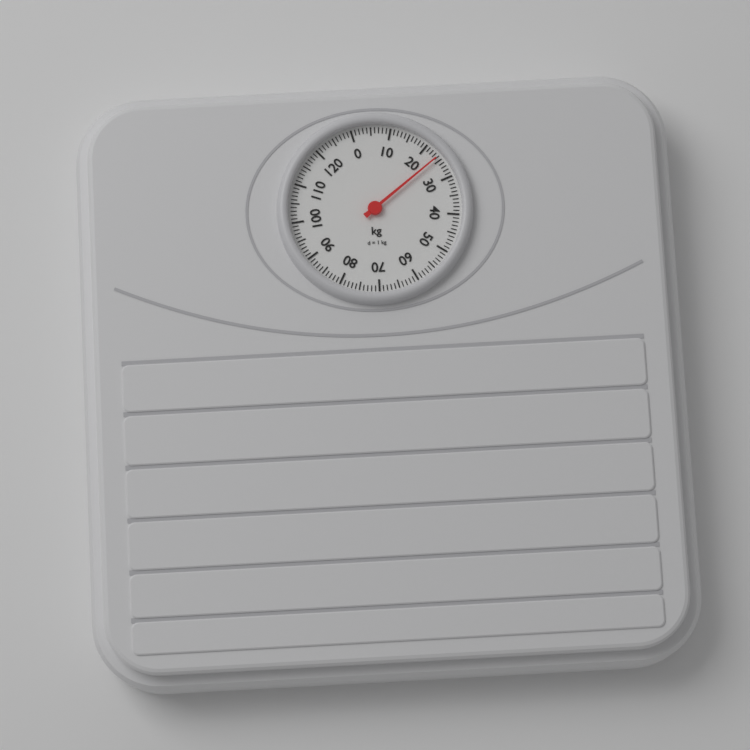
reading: 24 kg
